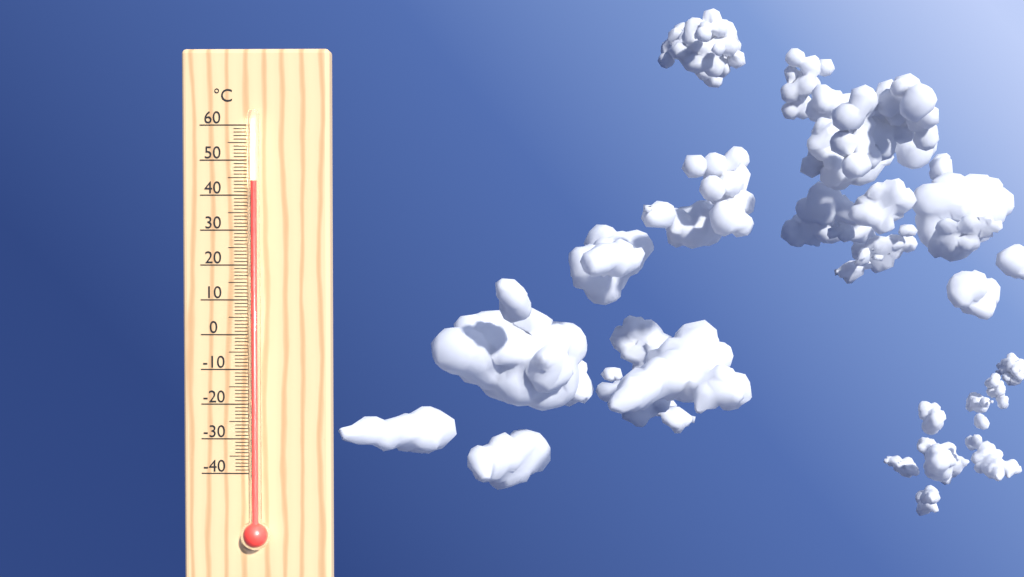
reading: 44 °C
